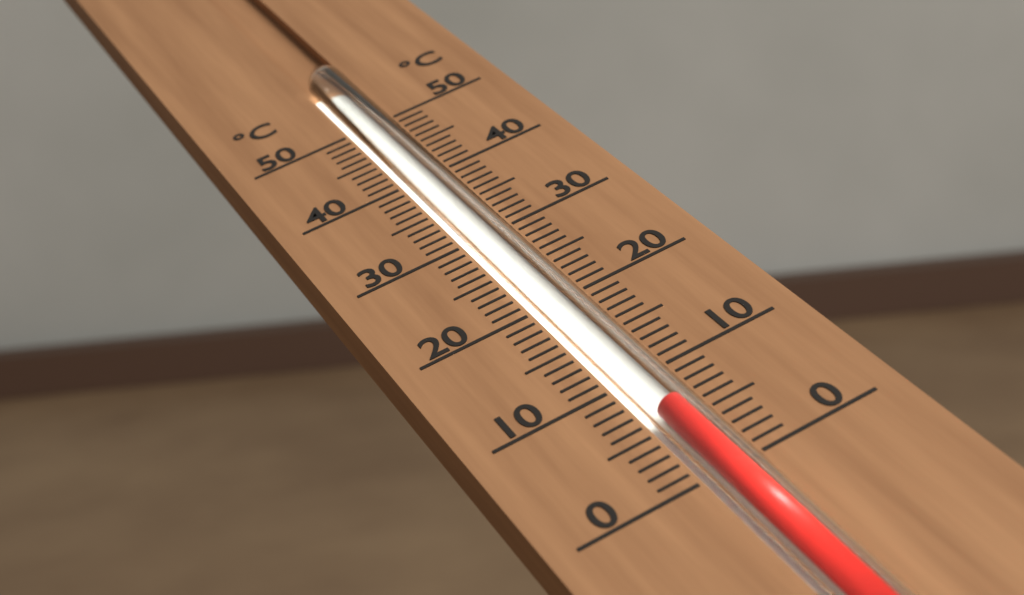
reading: 6 °C
